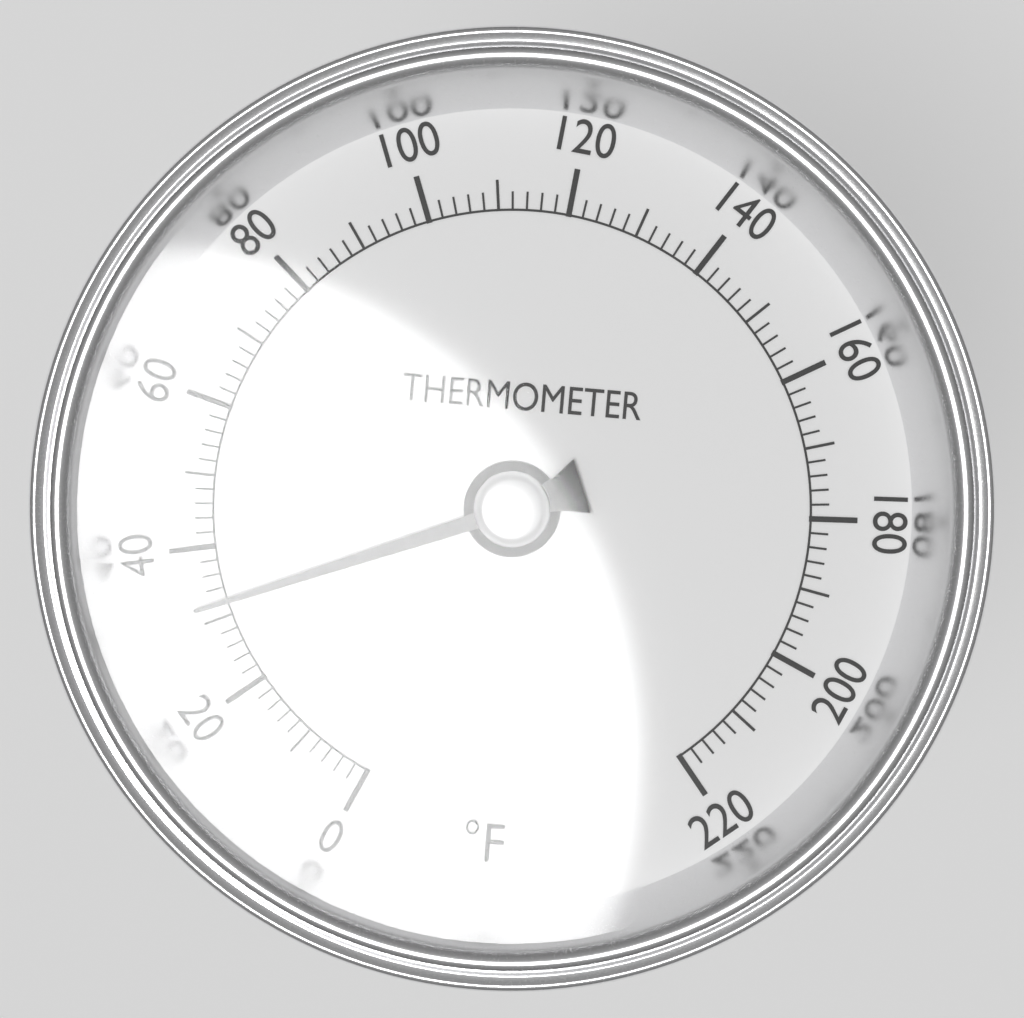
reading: 32 °F
